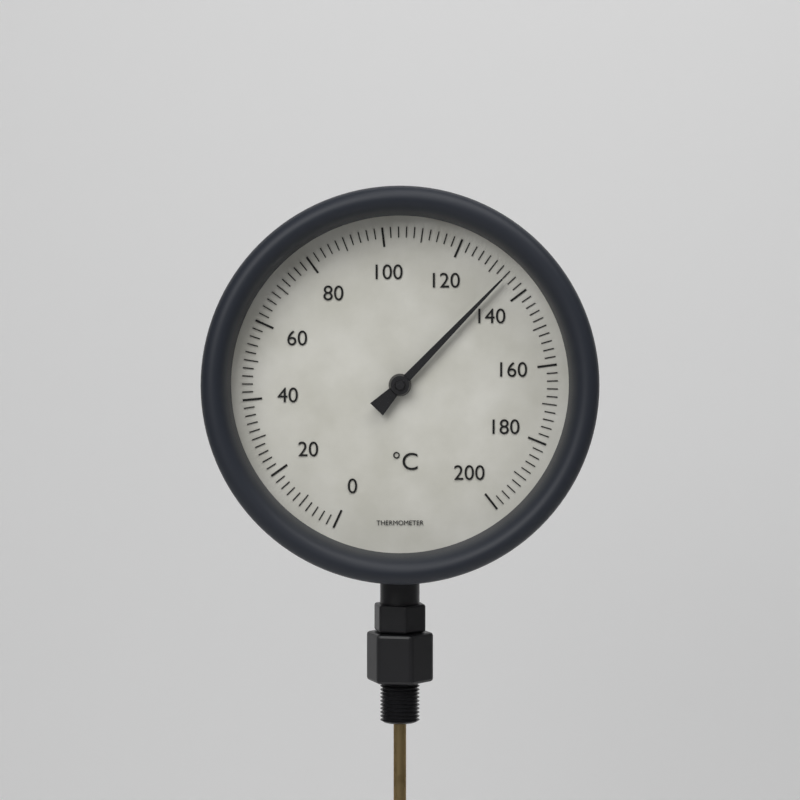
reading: 134 °C
